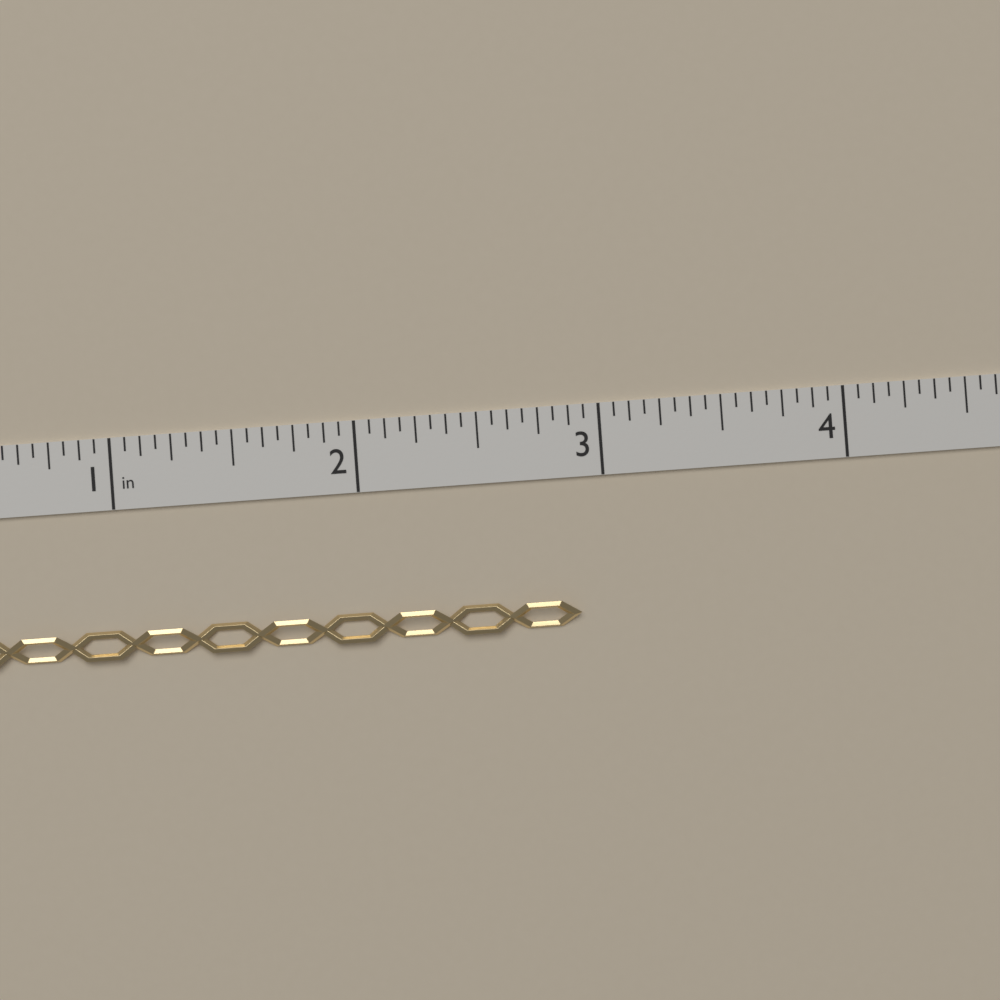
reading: 2.8750 in
